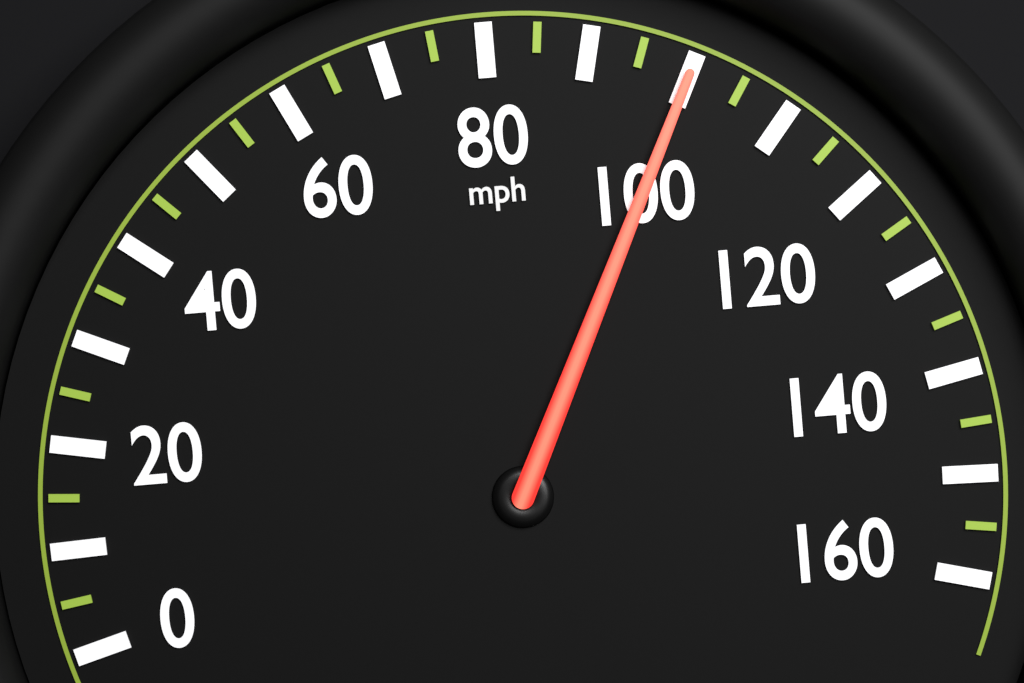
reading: 100 mph
